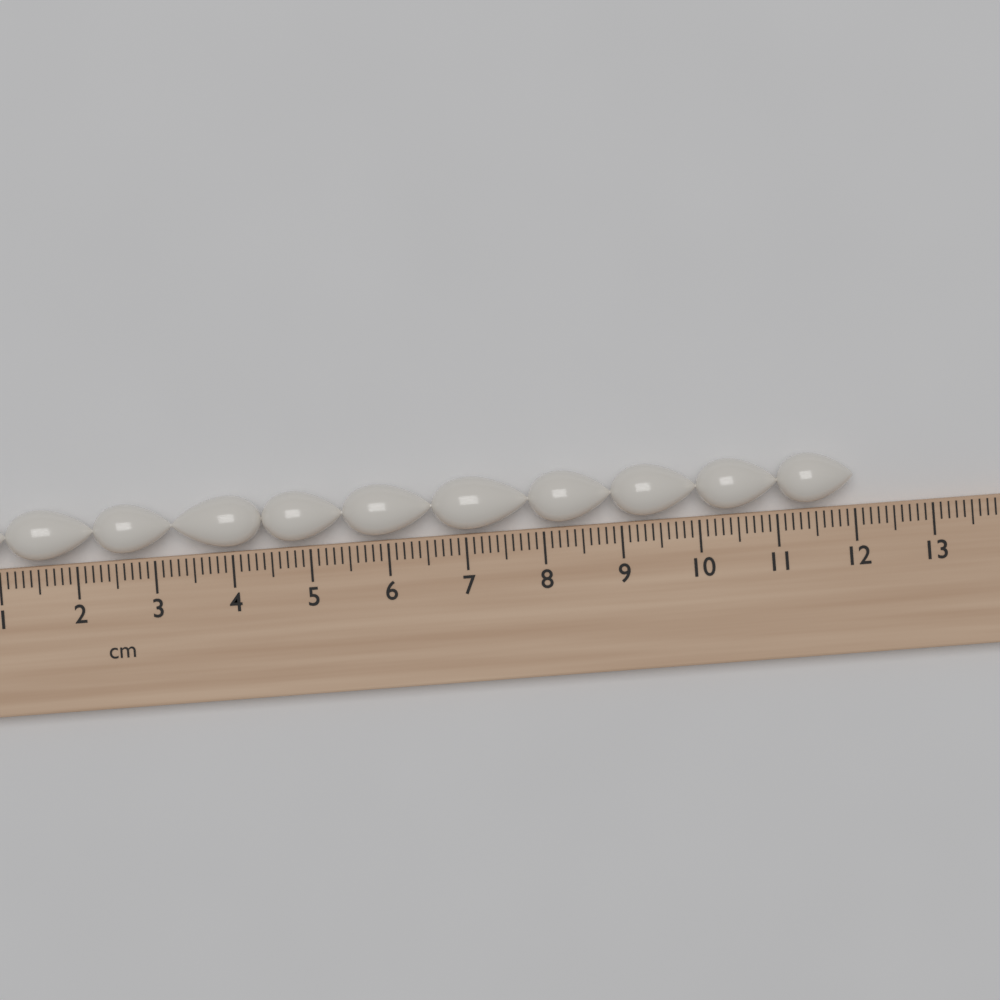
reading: 12.0 cm
